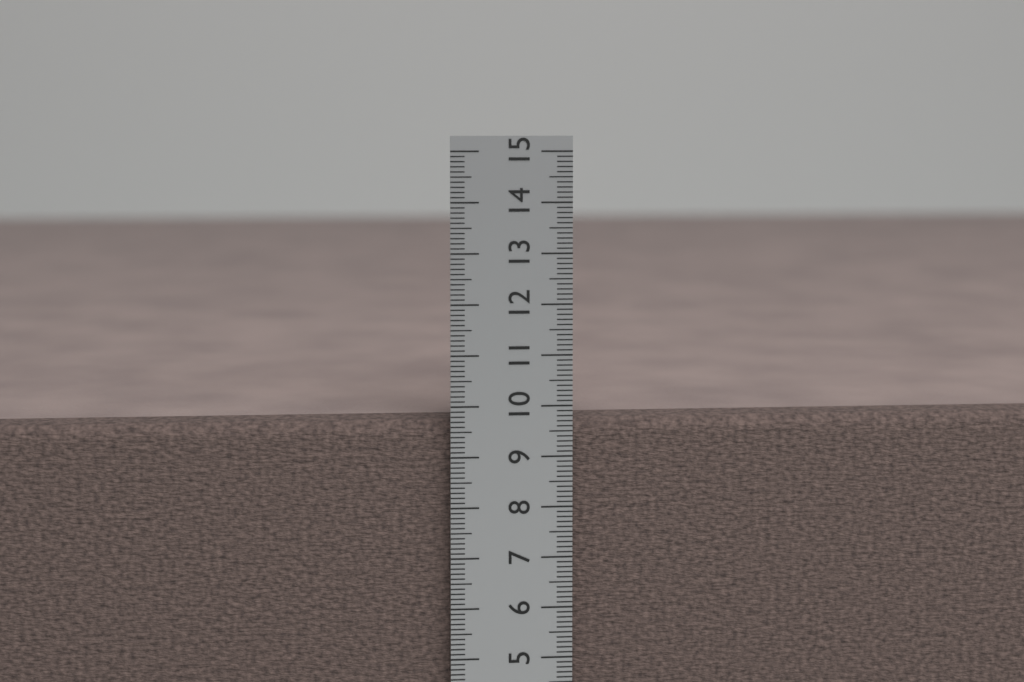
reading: 9.7 cm
